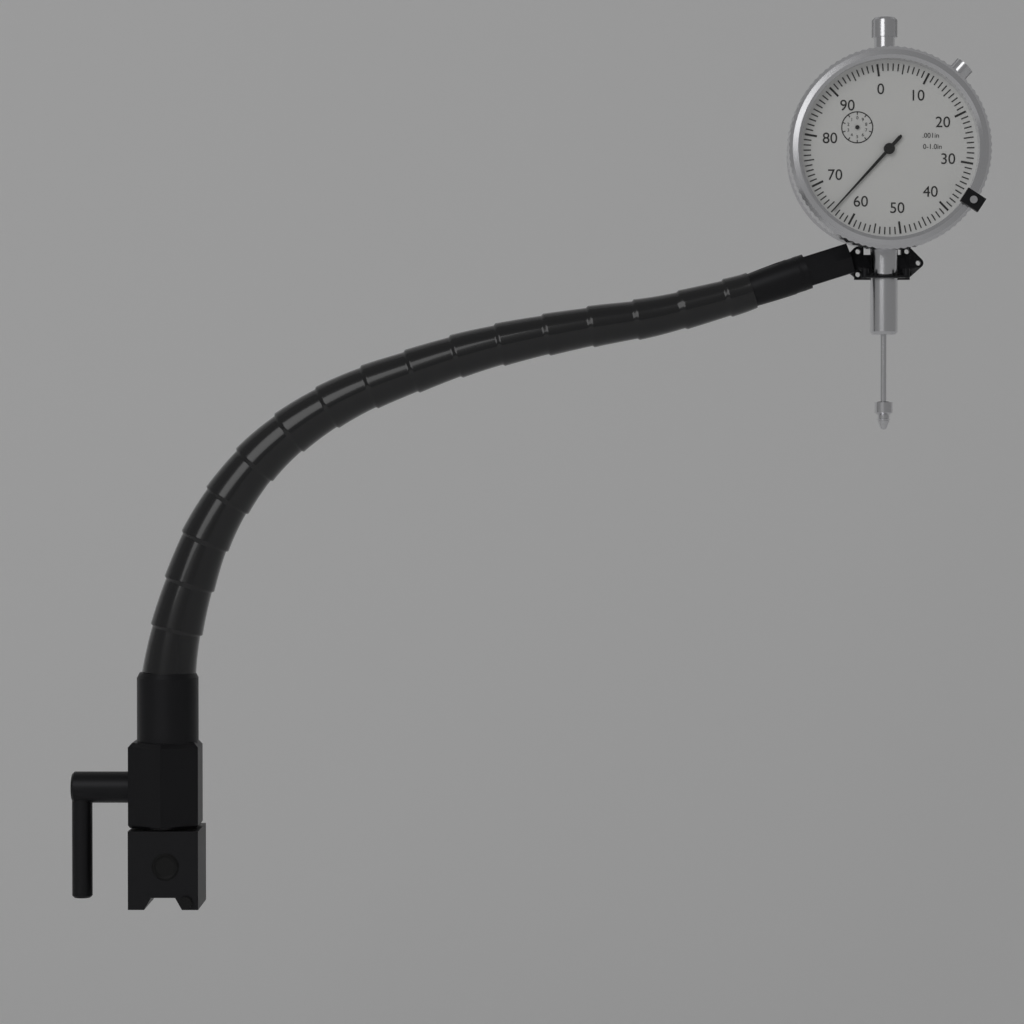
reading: 0.064 in
